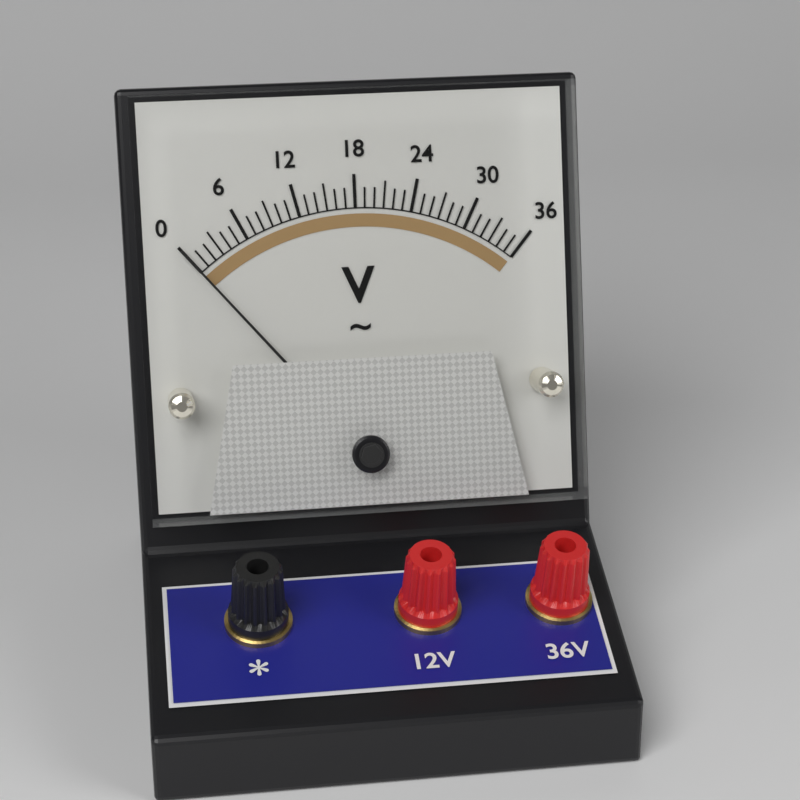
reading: 0 V
